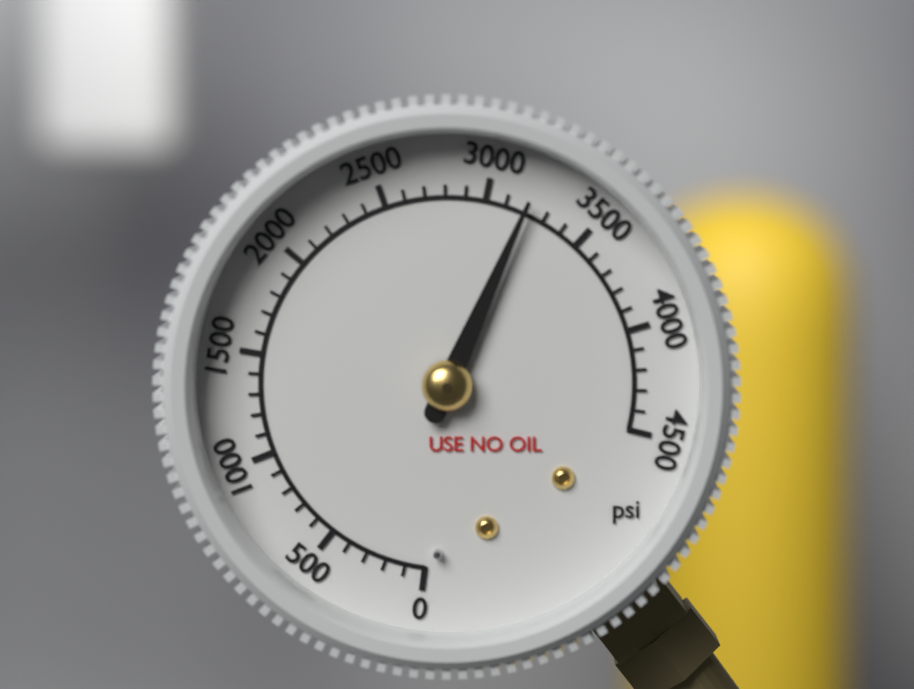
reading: 3200 psi
